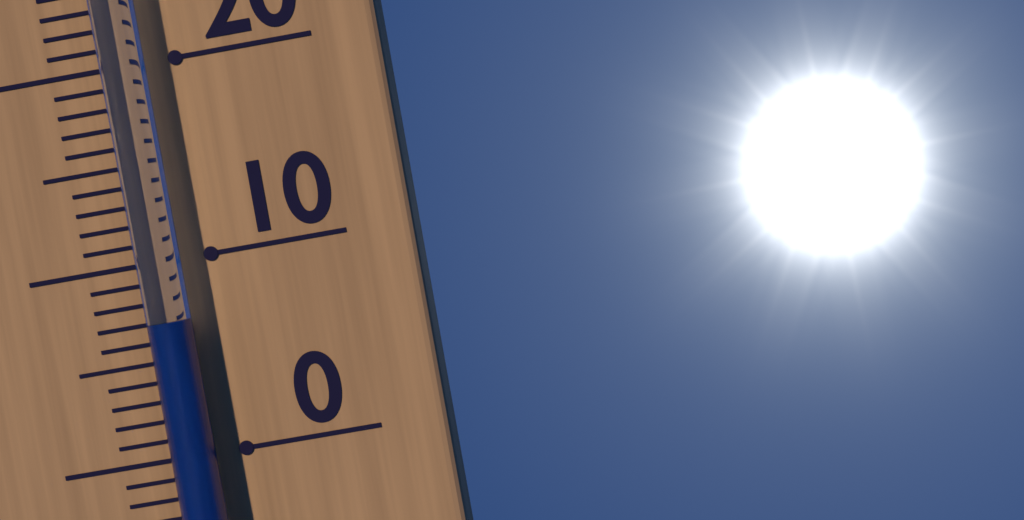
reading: 7 °C
